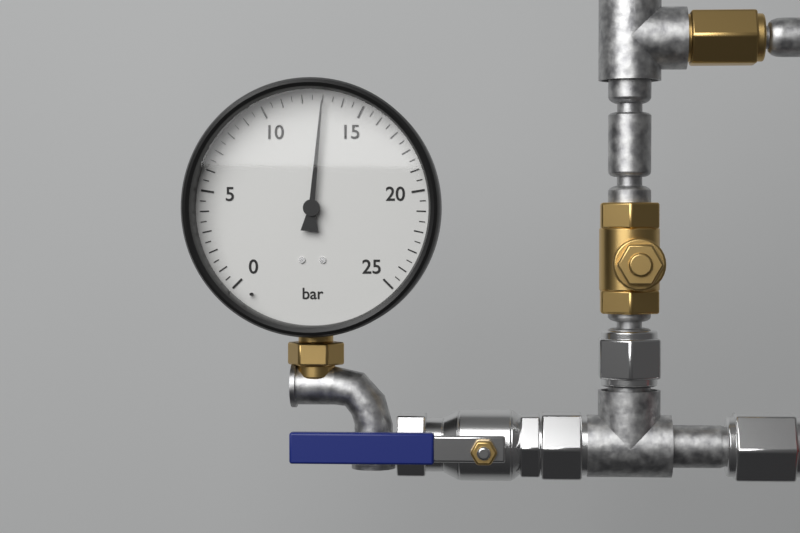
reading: 13.0 bar
